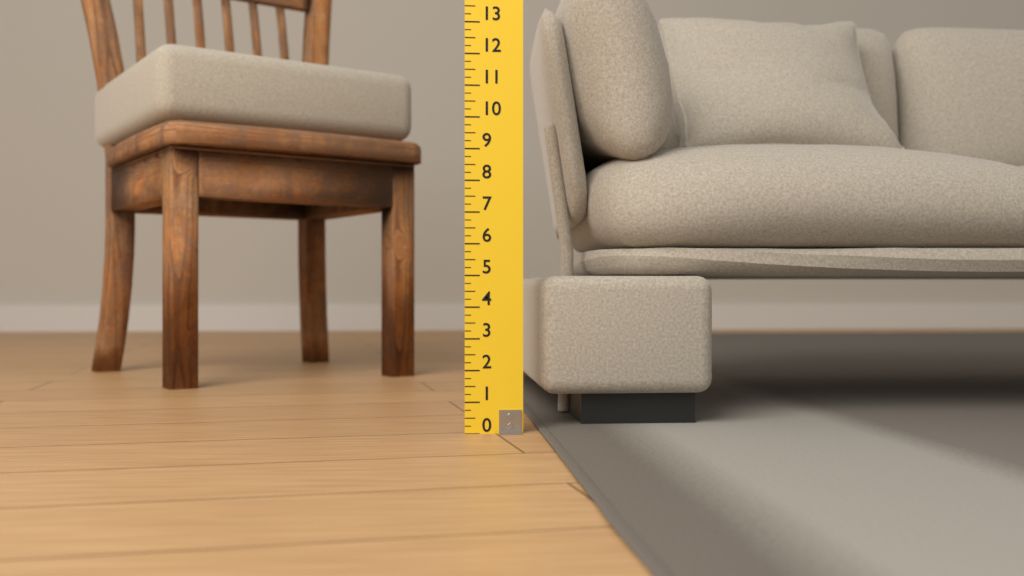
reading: 5.00 (no unit)
